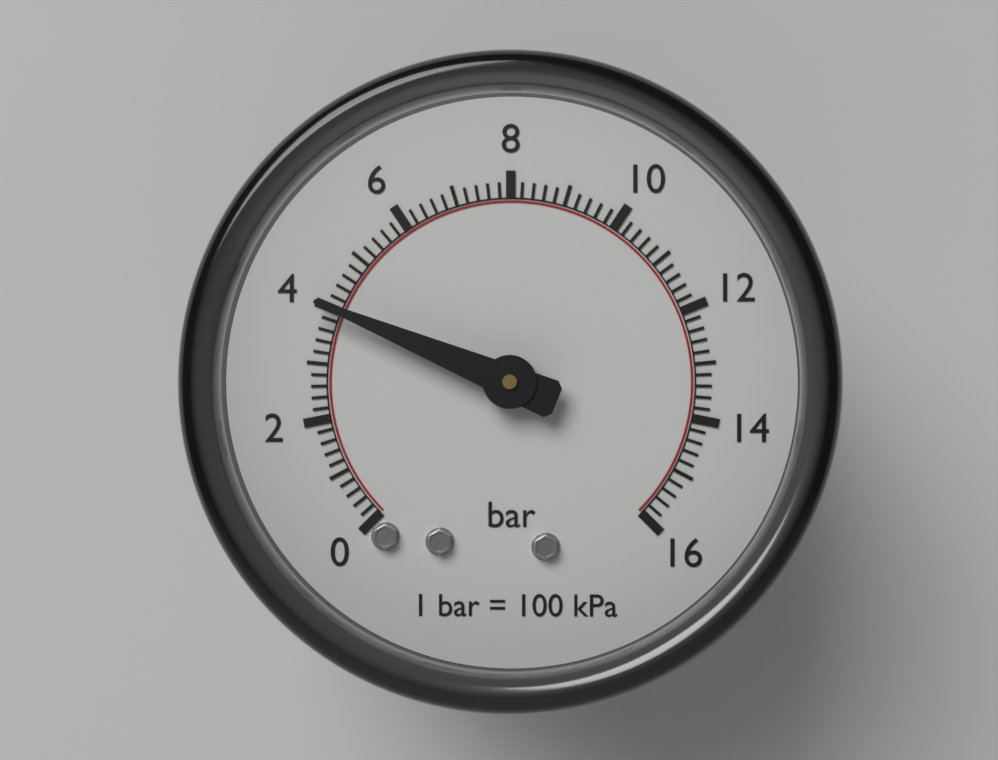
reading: 4.0 bar
